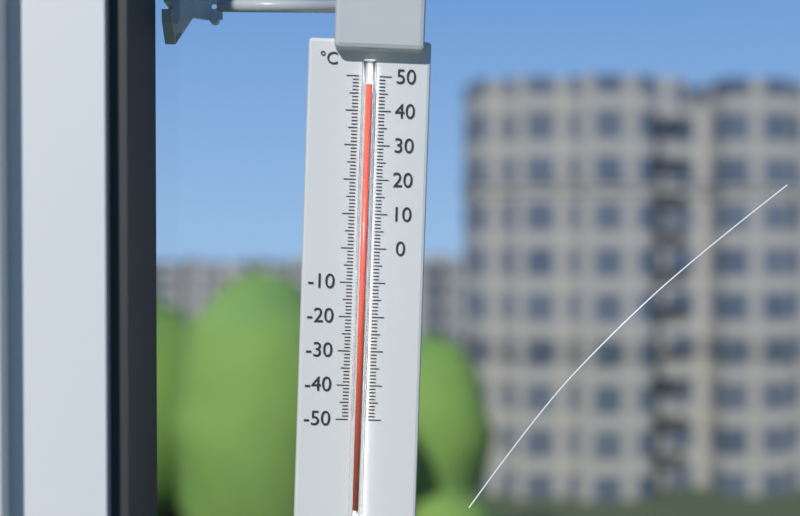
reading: 47 °C
